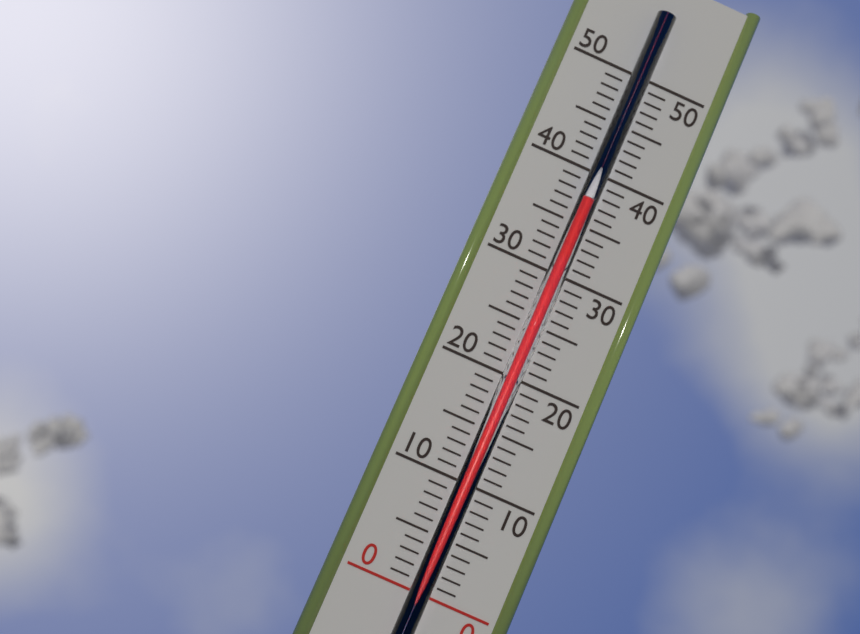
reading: 37 (no unit)
